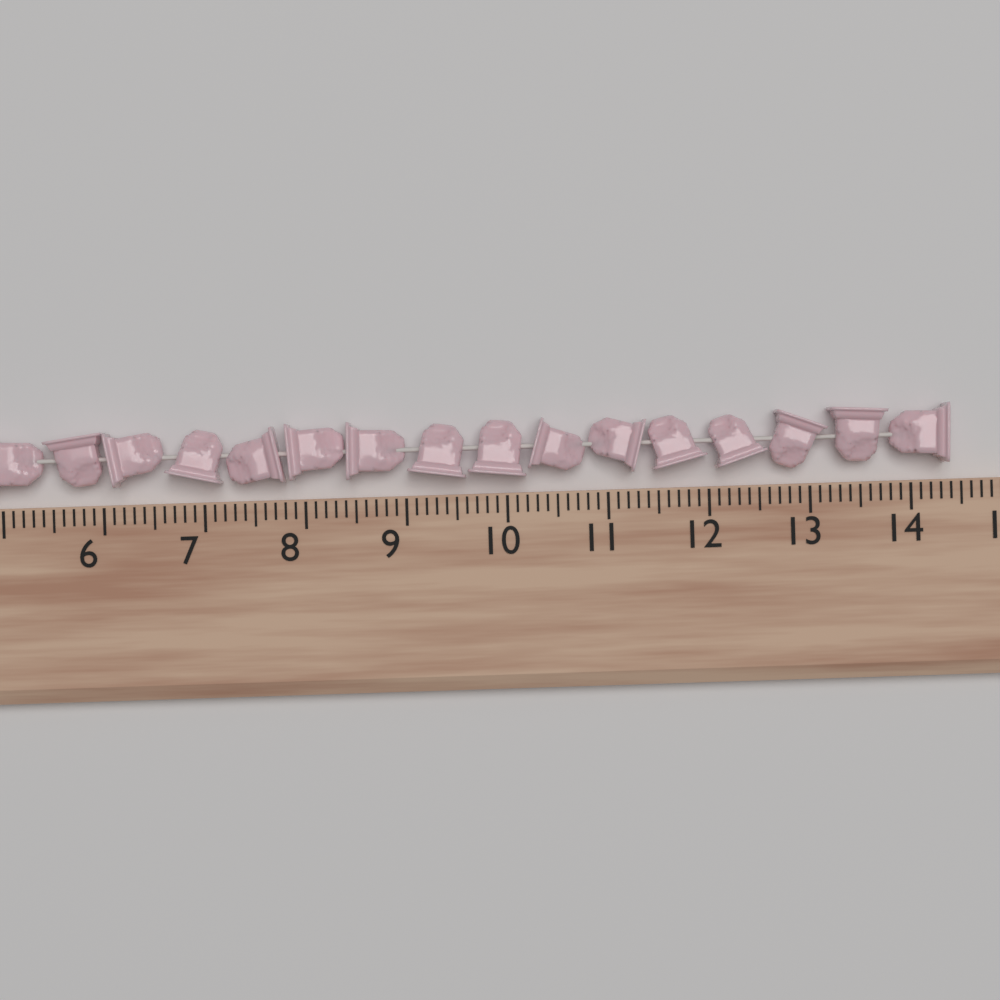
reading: 14.4 (no unit)
